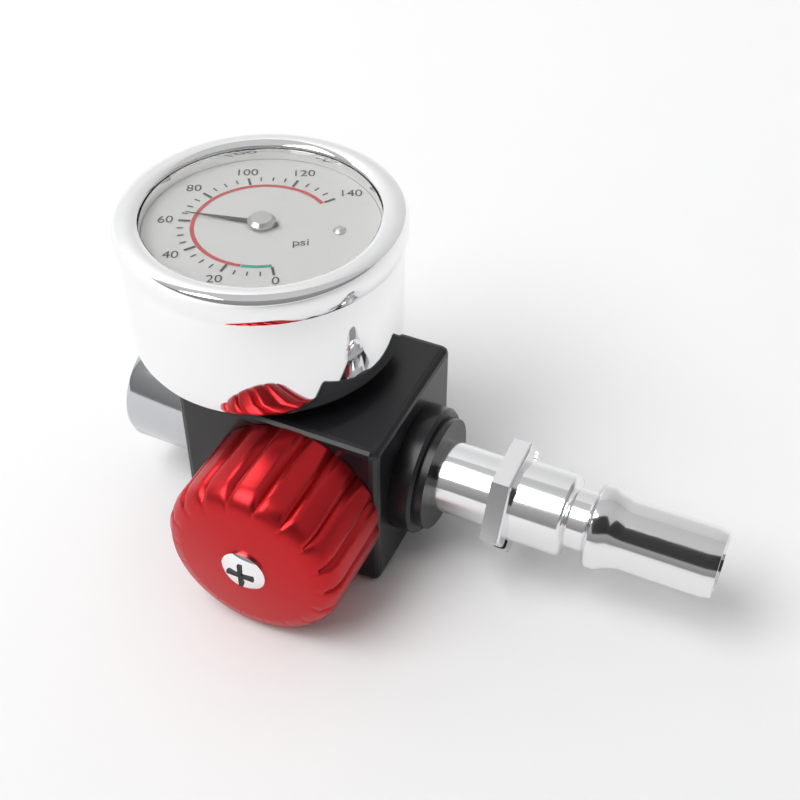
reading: 65 psi
